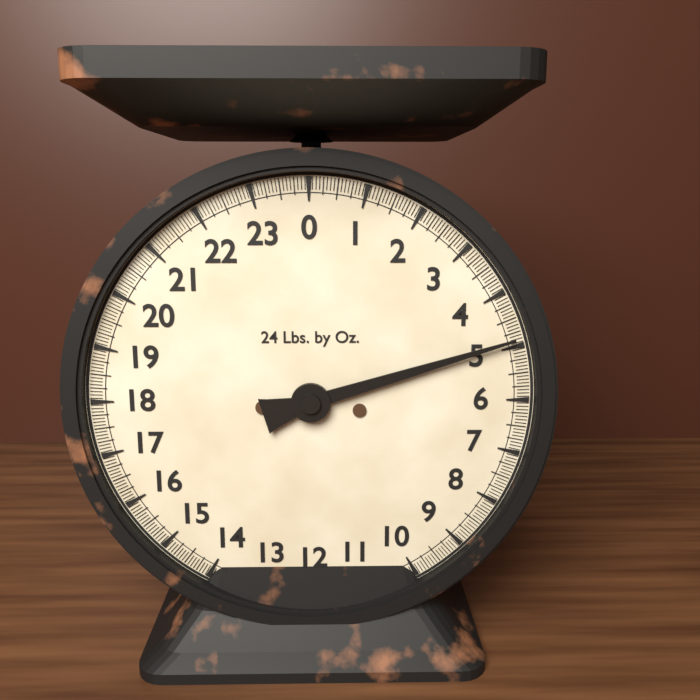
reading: 4.8750 lb
